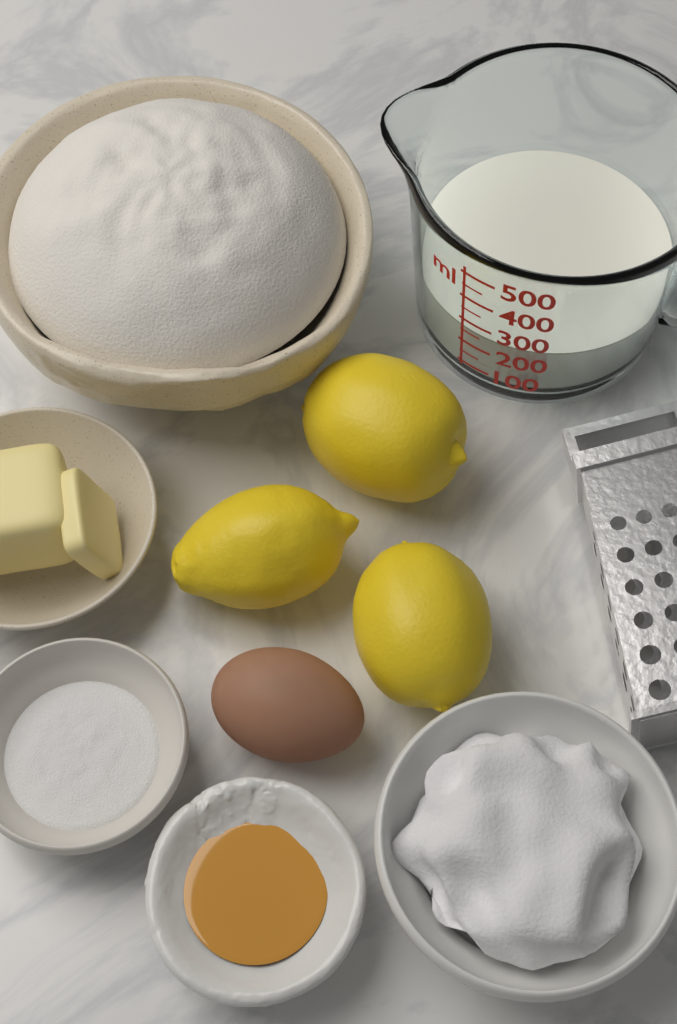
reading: 250 ml
